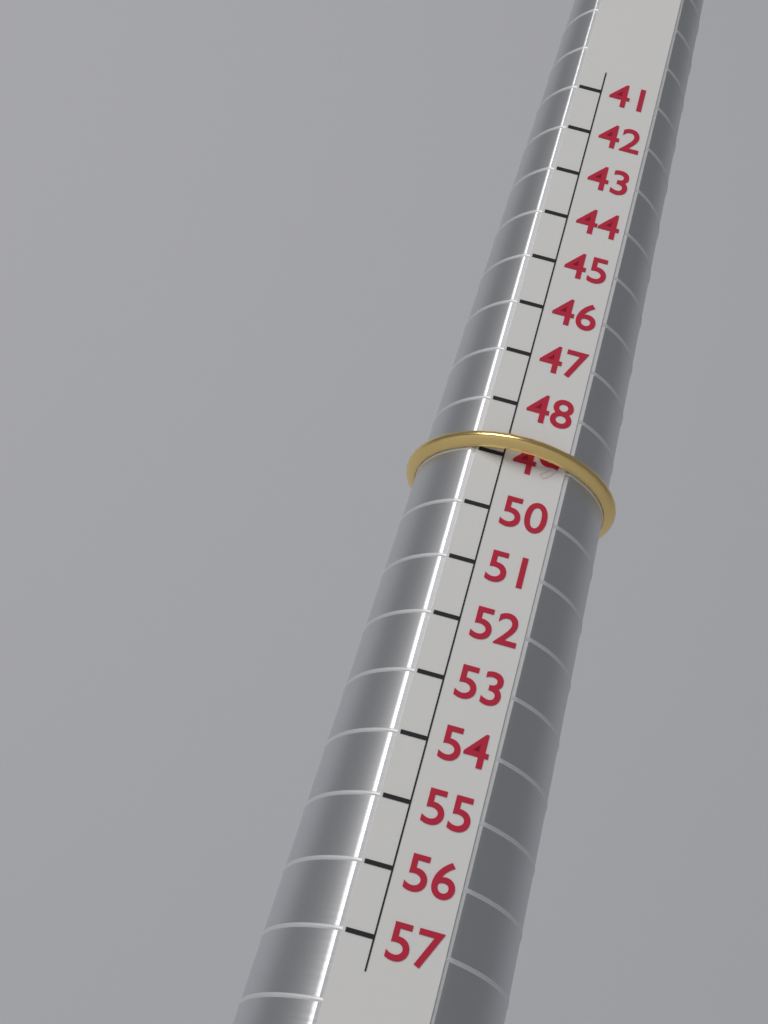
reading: 49 (no unit)
